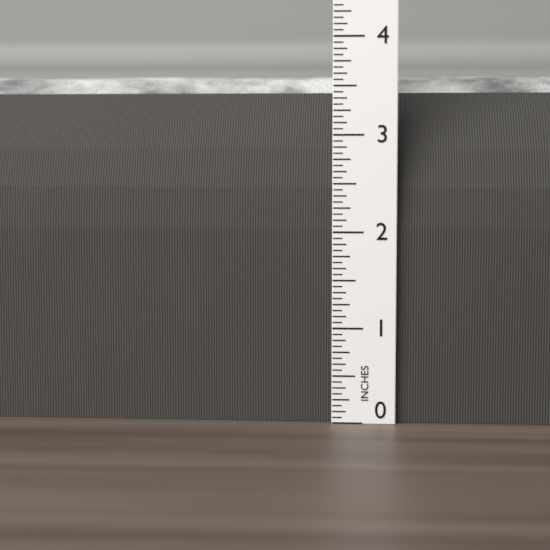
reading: 3.6875 in
